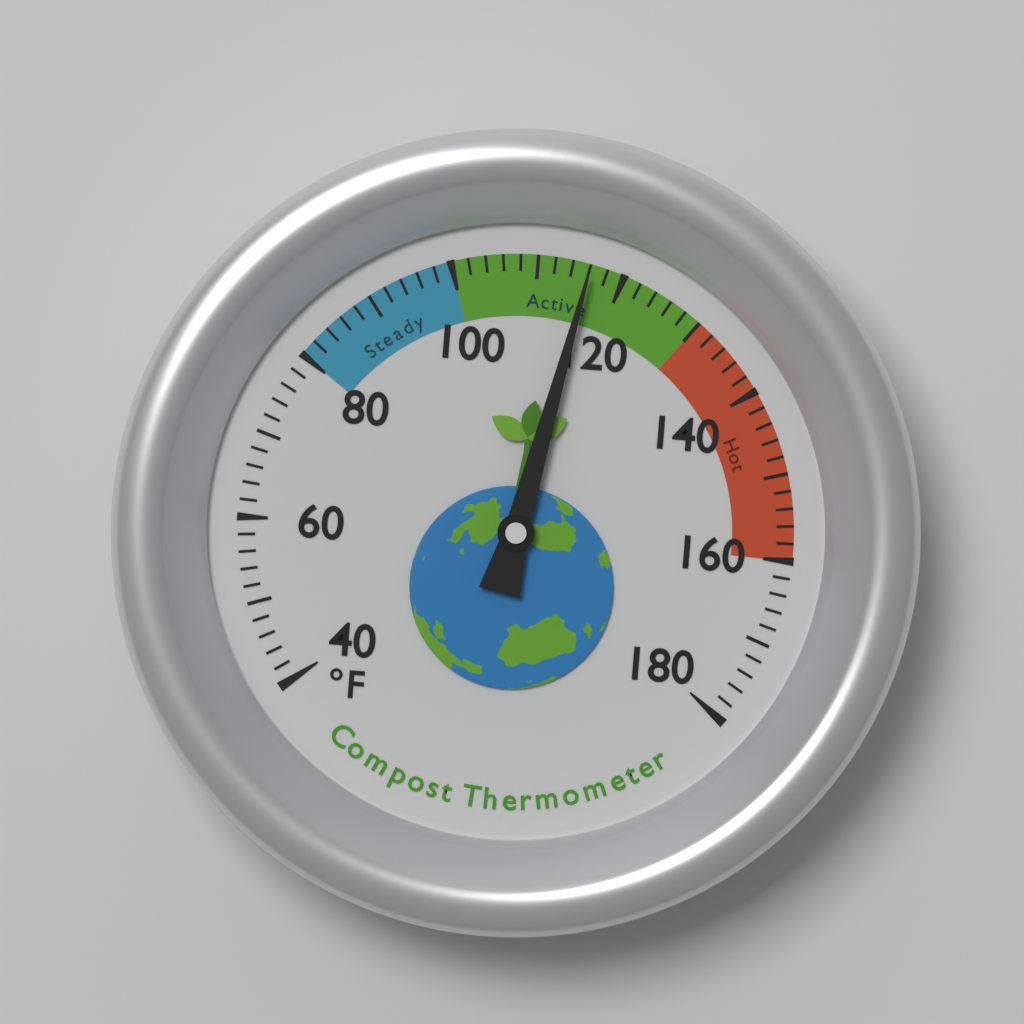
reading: 116 °F
